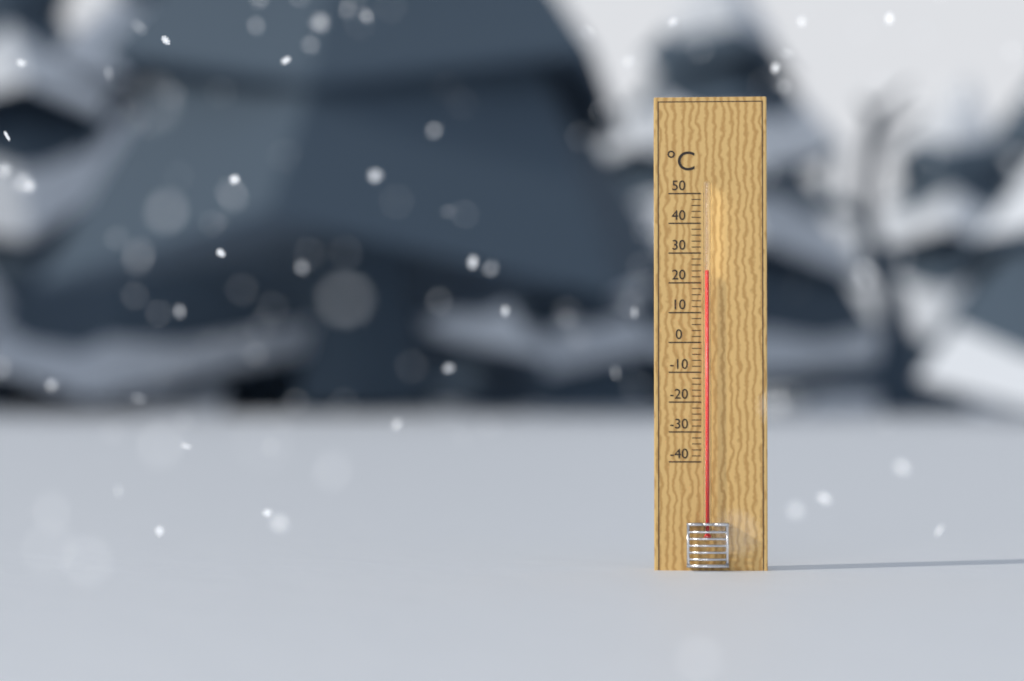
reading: 24 °C
